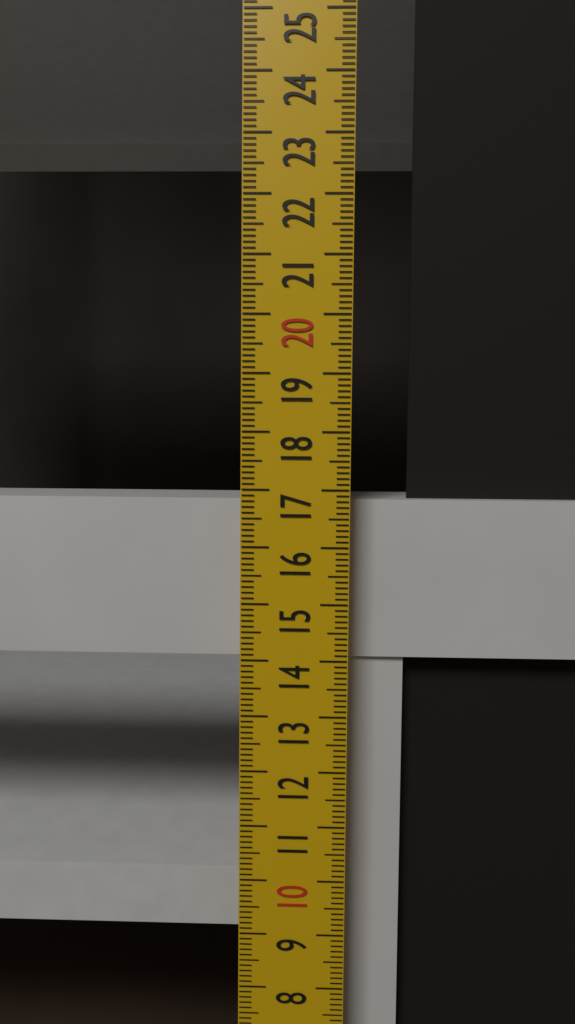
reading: 16.8 cm
